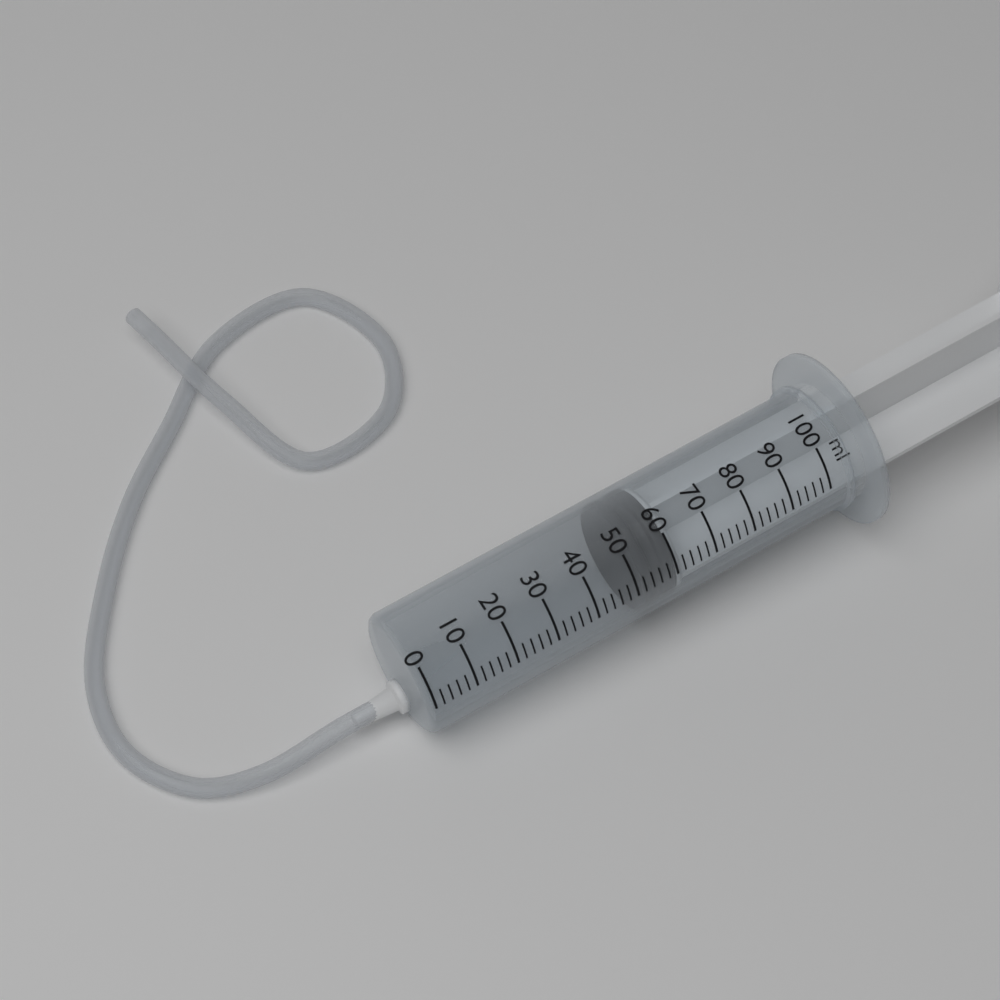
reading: 52 ml
